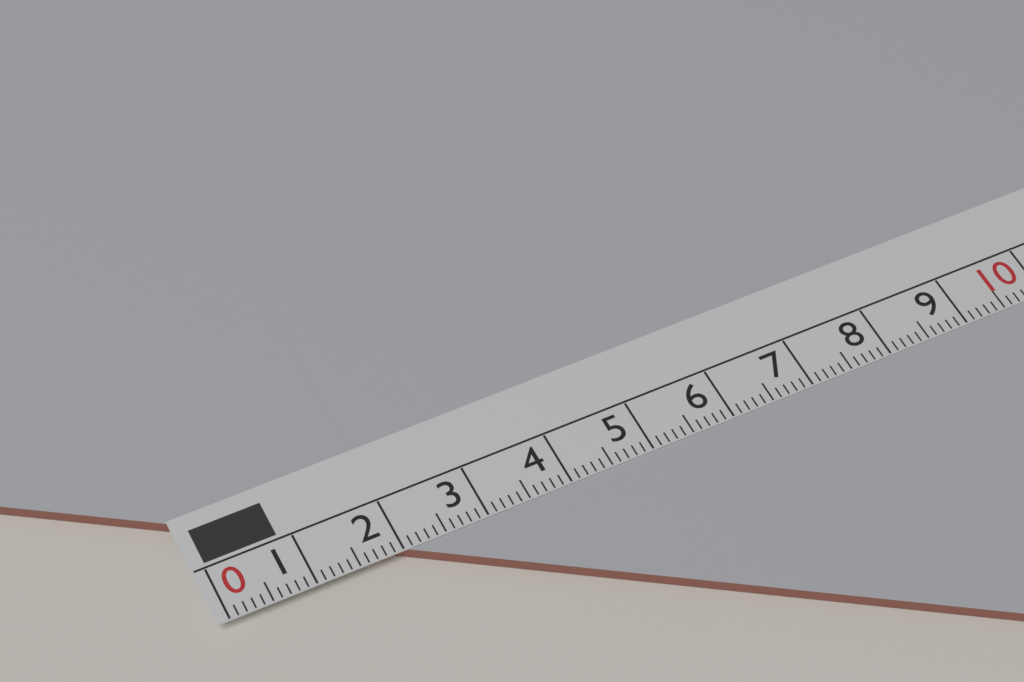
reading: 2.0 cm
